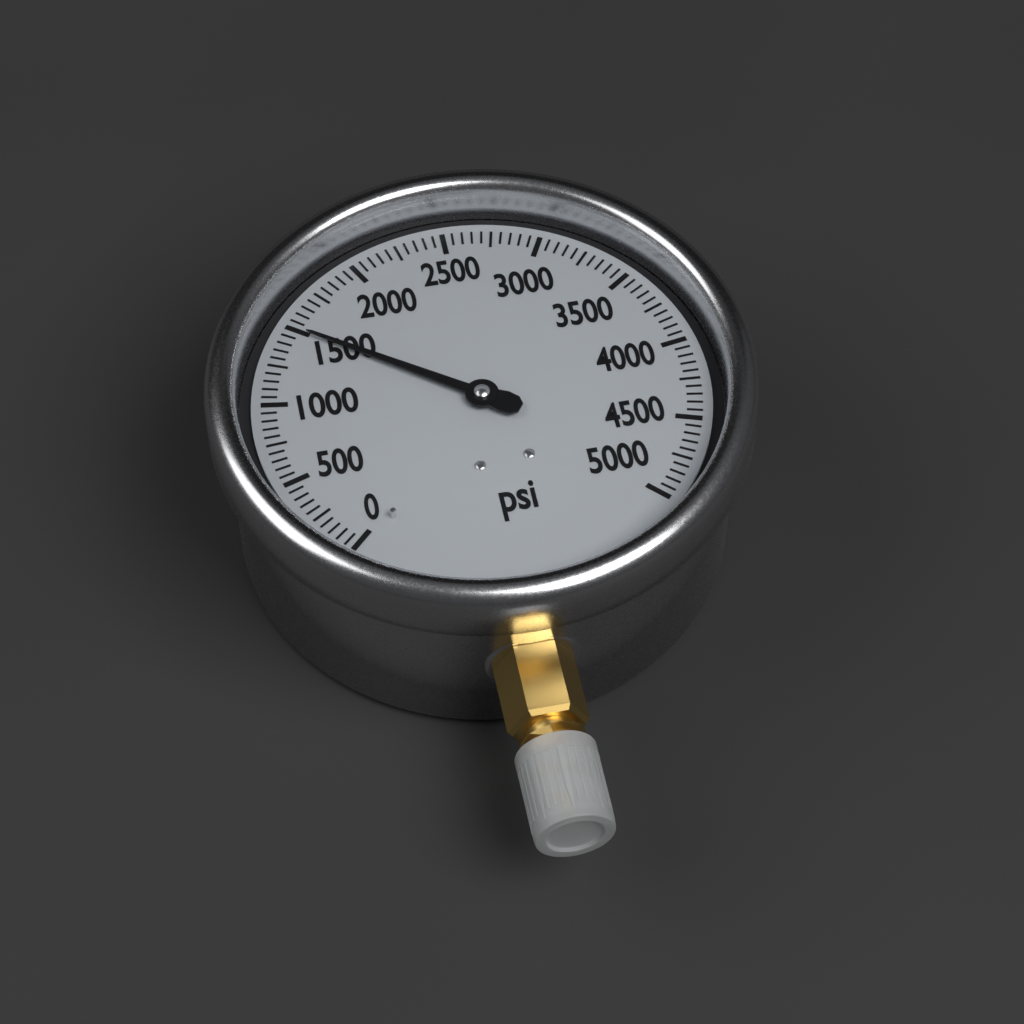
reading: 1500 psi
